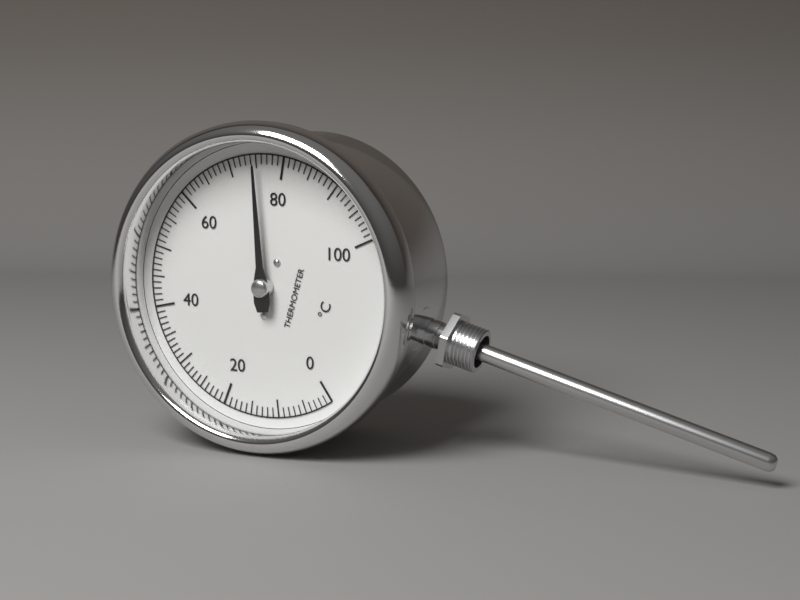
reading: 75 °C
